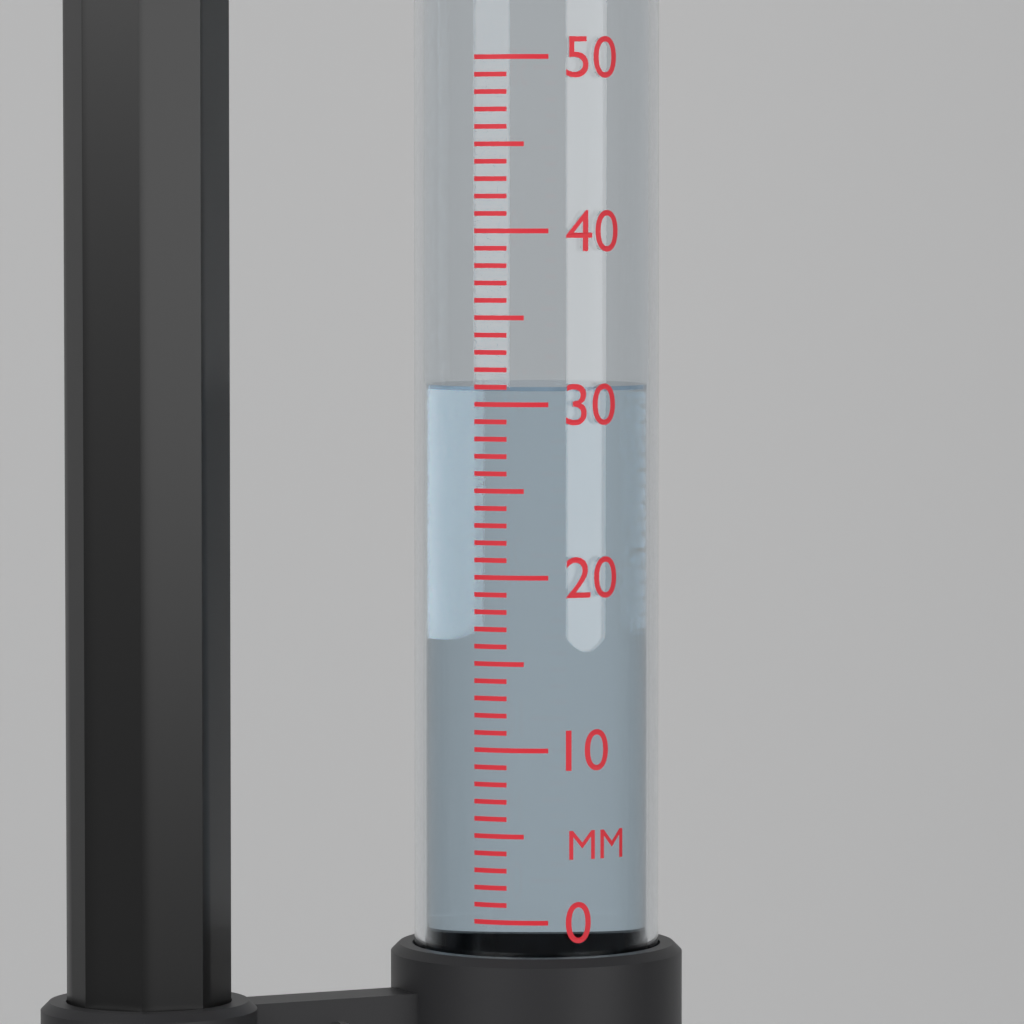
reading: 31 mm
